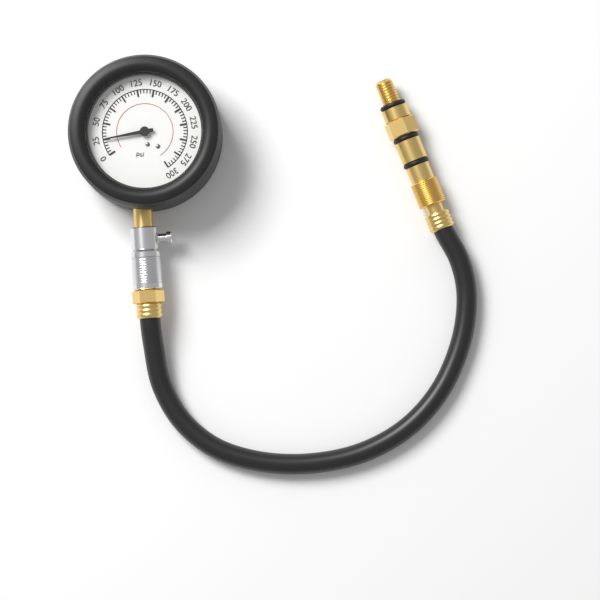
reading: 25 psi
